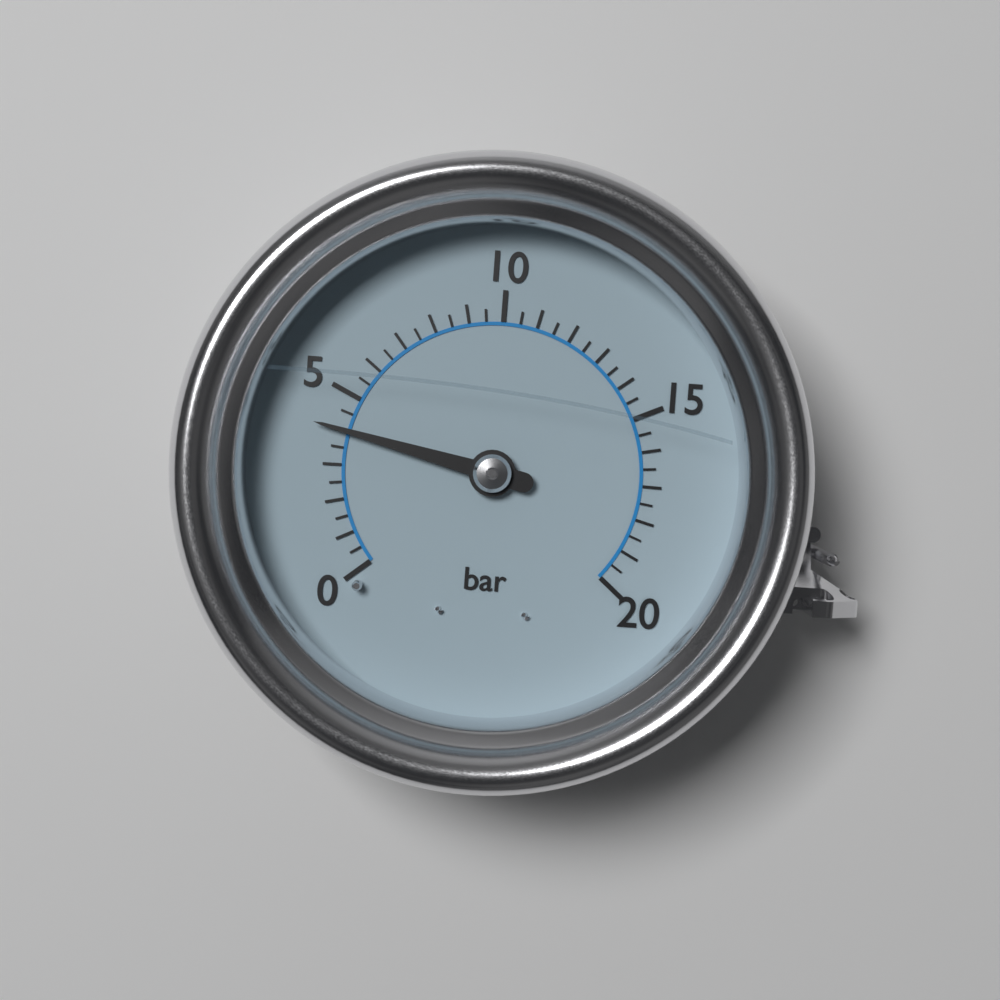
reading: 4.0 bar
